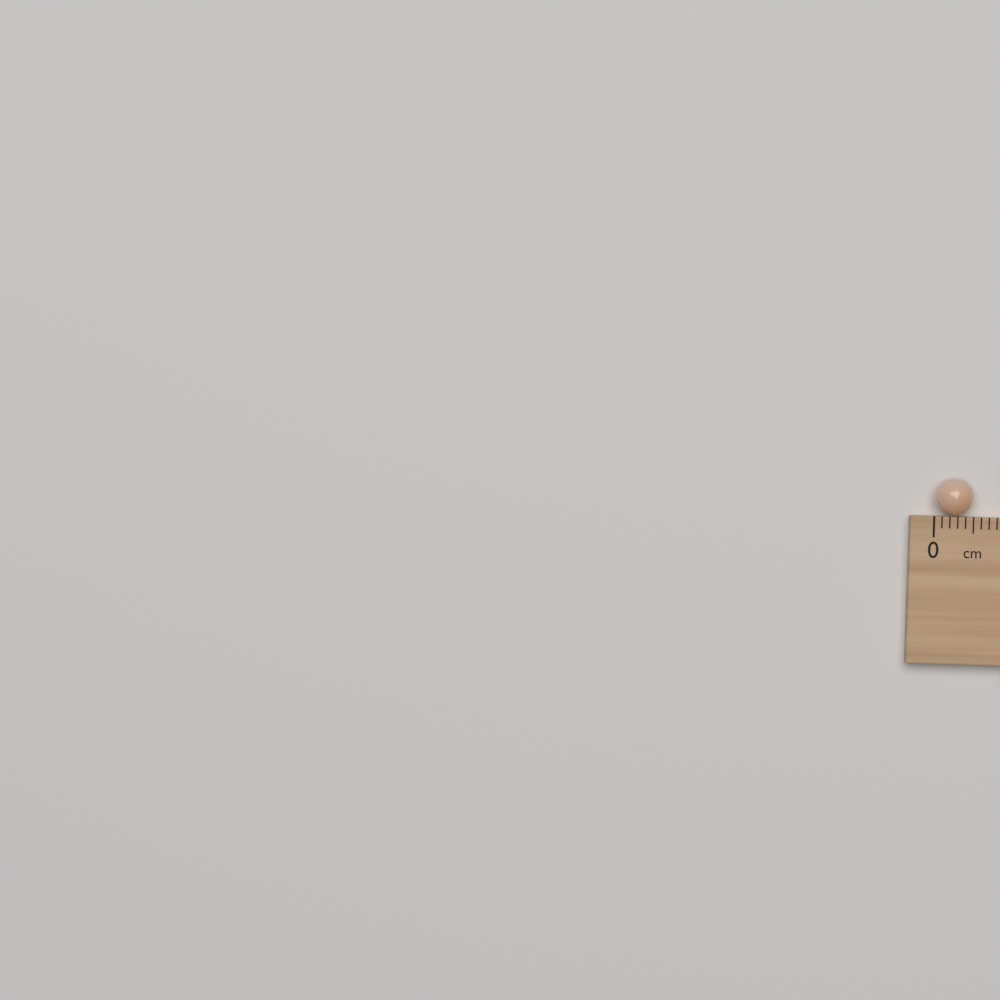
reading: 0.5 cm
